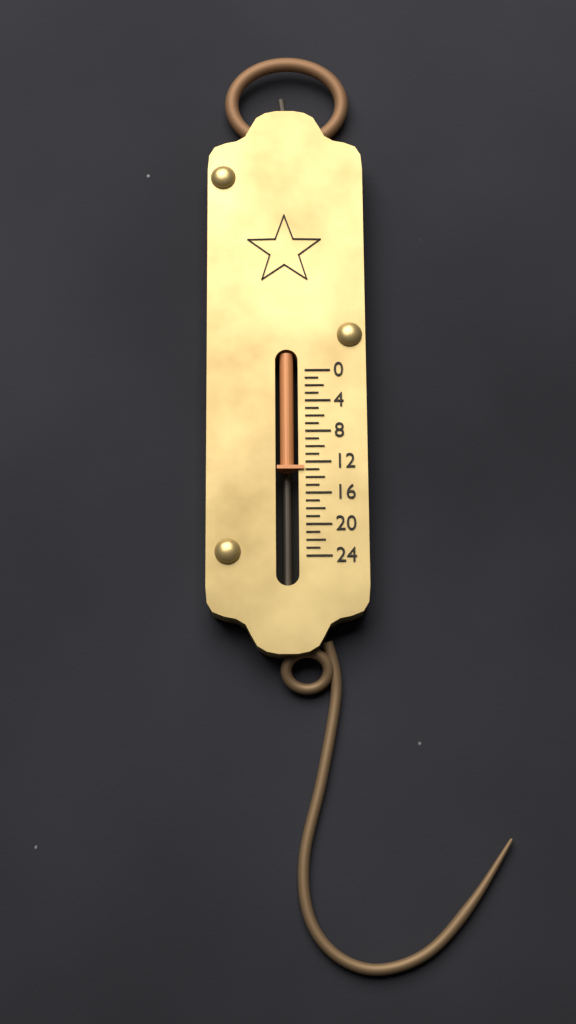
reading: 13 (no unit)
